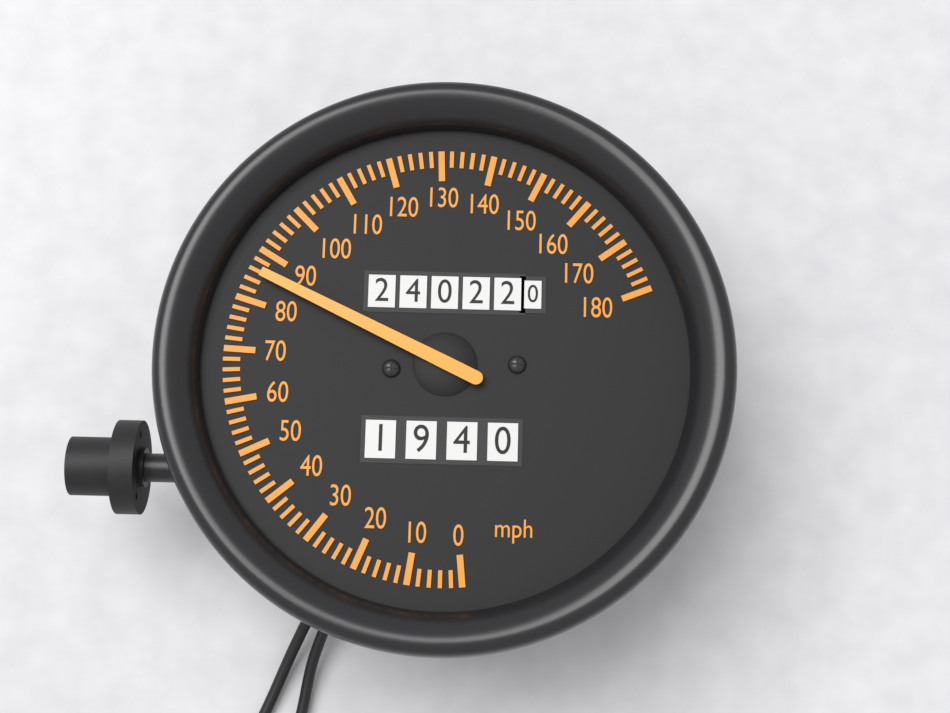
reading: 86 mph
